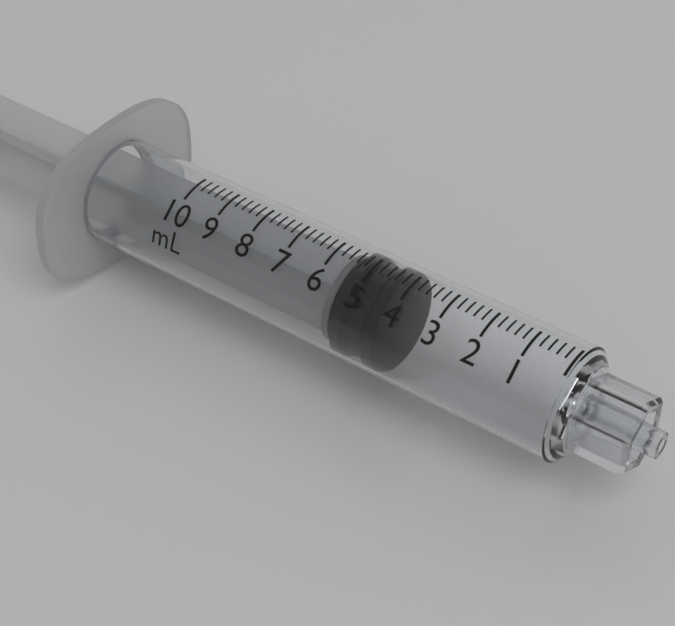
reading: 4.2 mL
